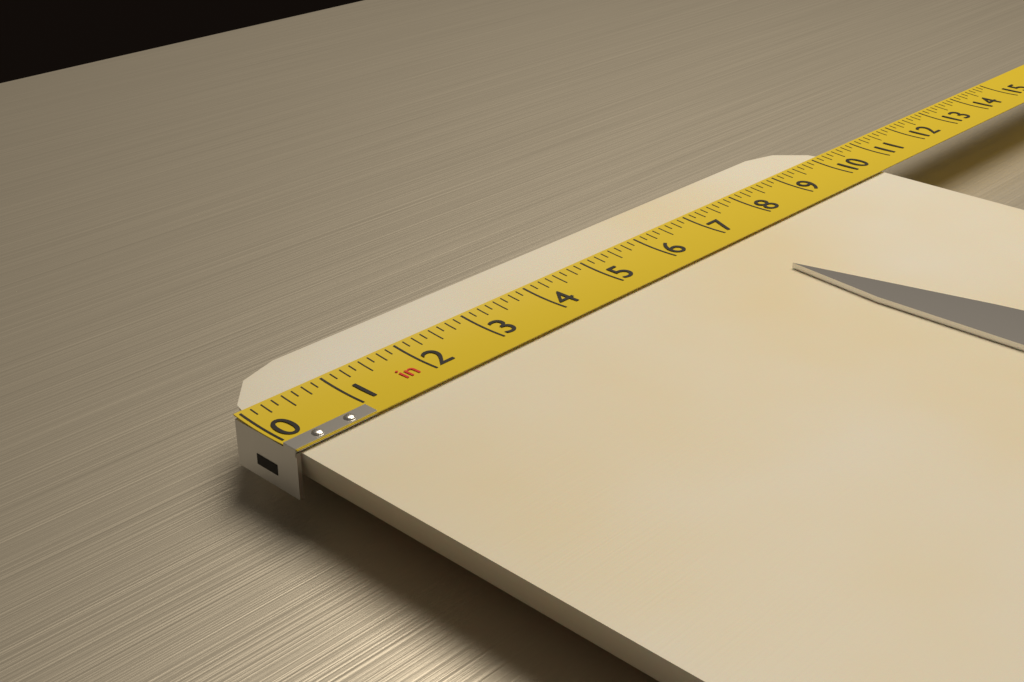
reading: 10.375 in
